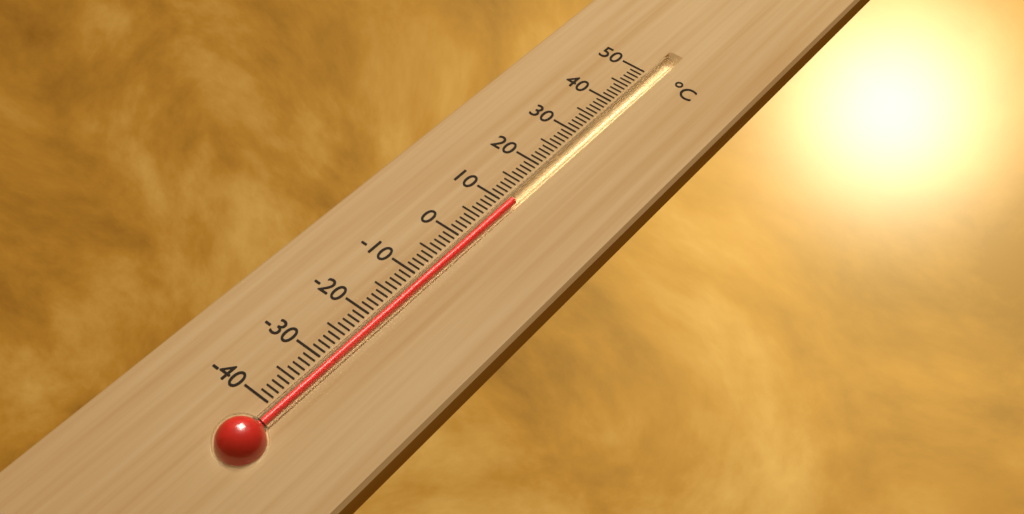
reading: 11 °C
